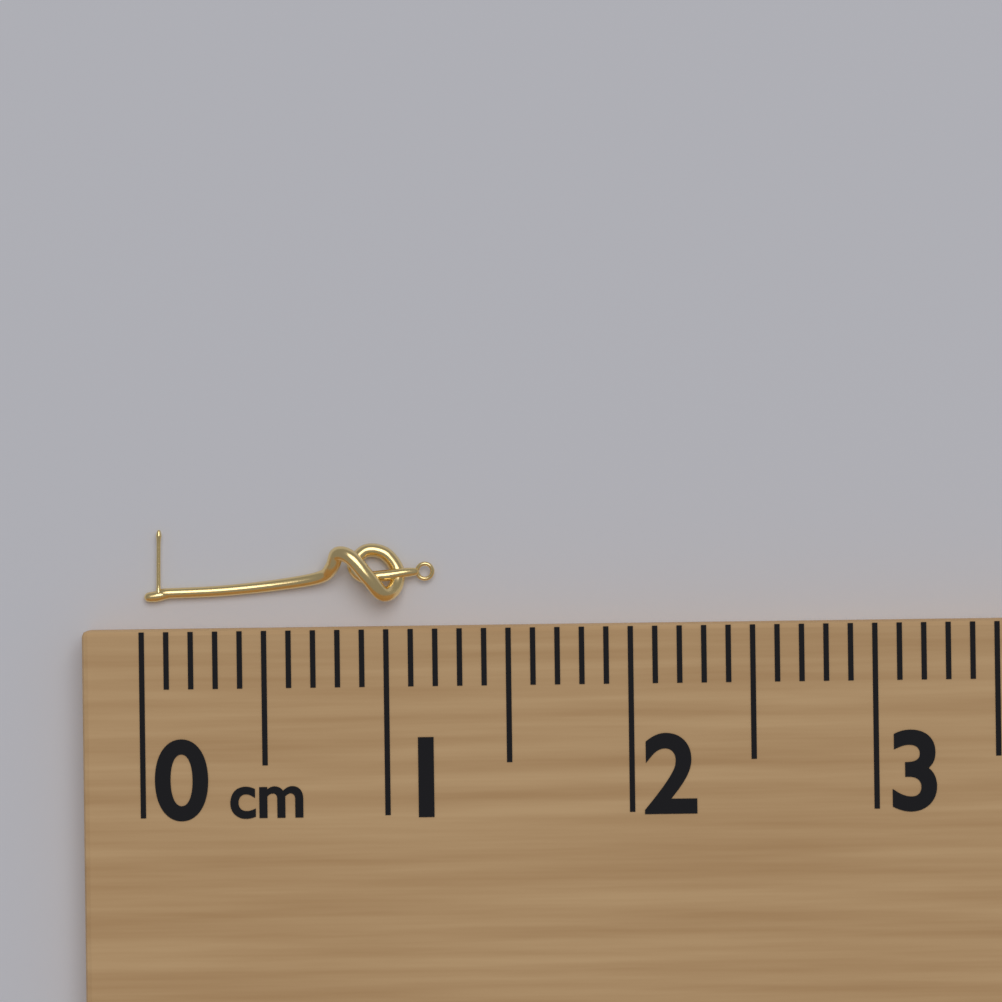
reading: 1.2 cm
